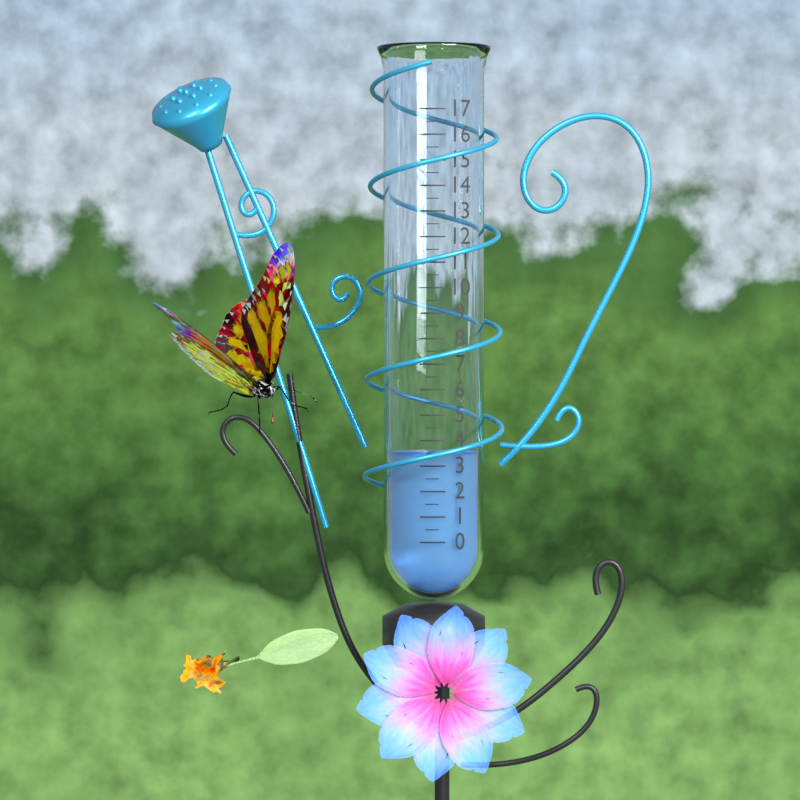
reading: 3.5 (no unit)
